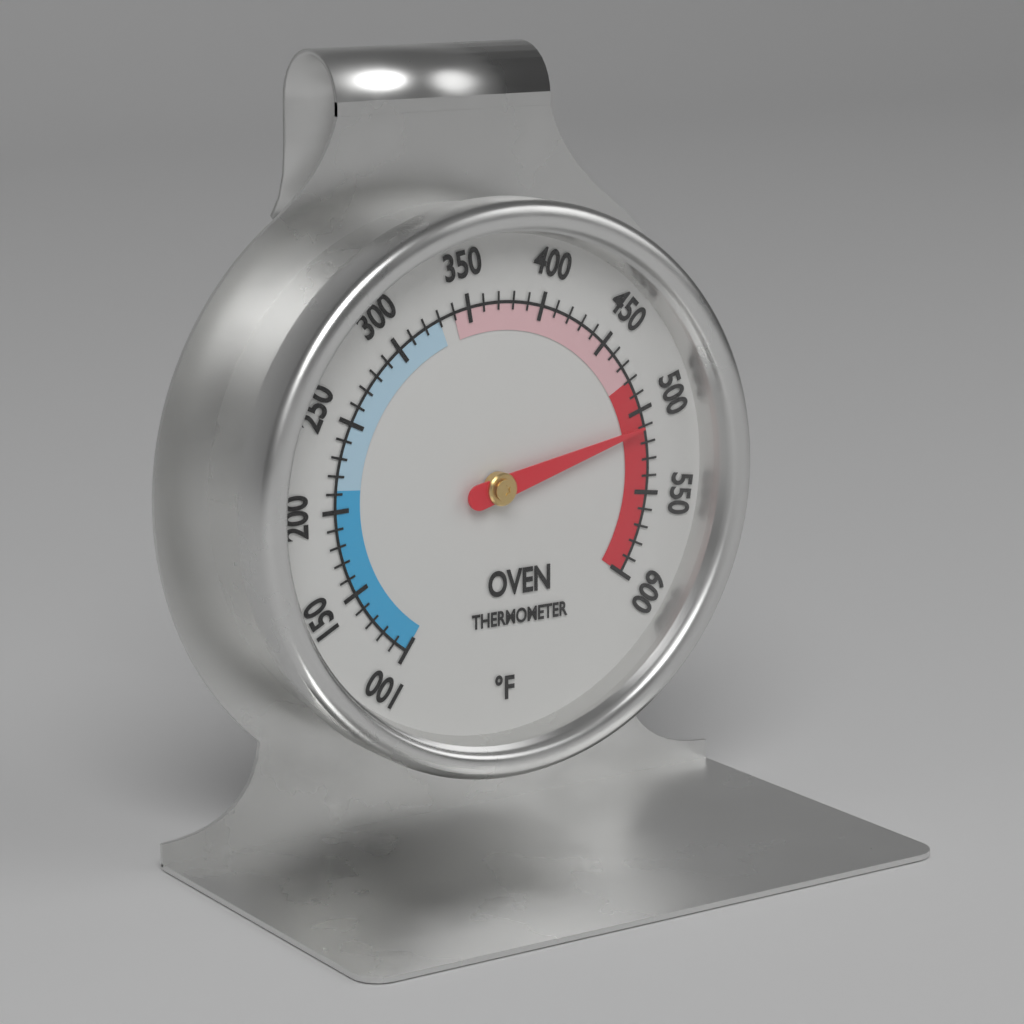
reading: 510 °F
